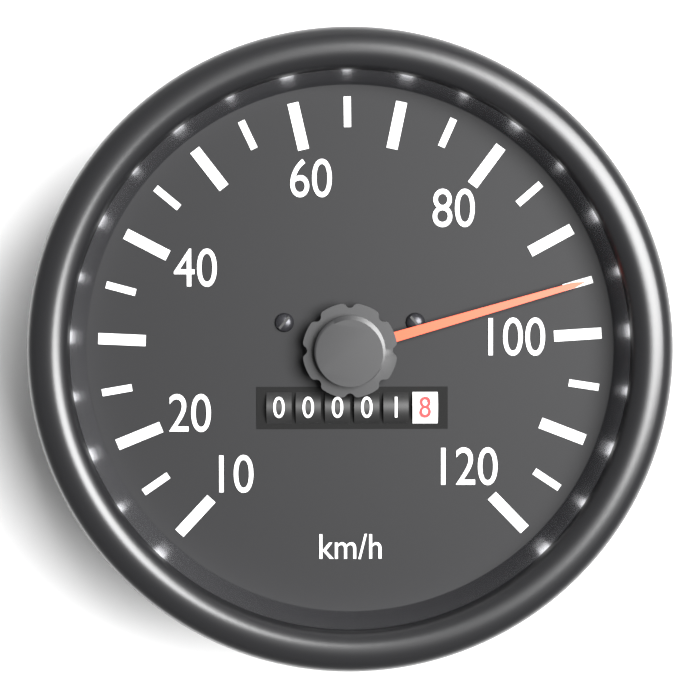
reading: 95 km/h
